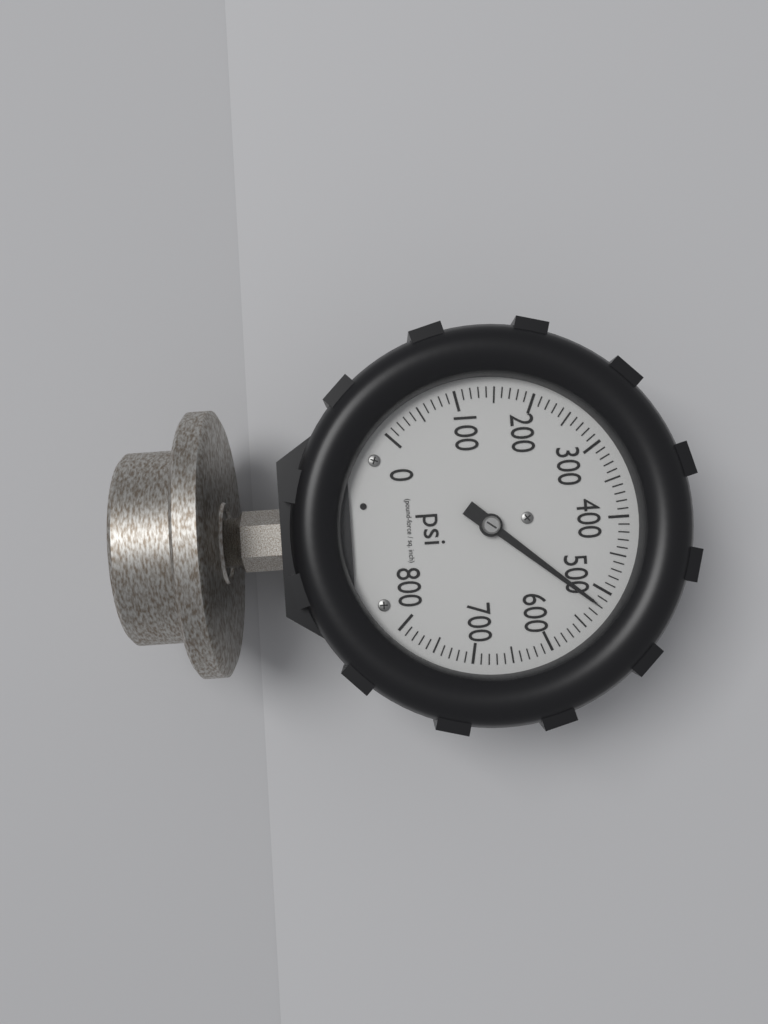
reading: 520 psi
